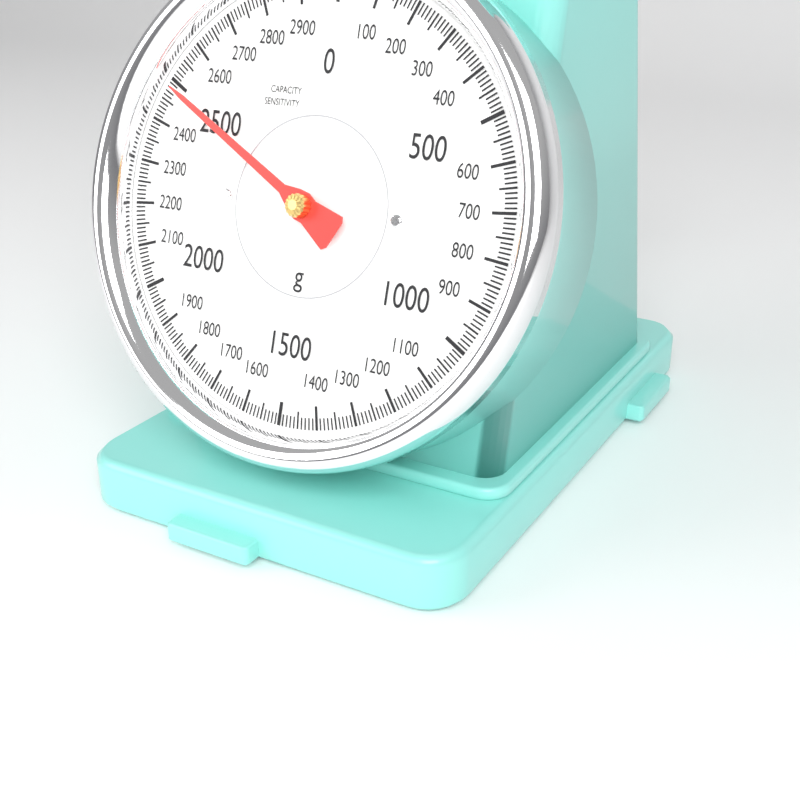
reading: 2490 g
